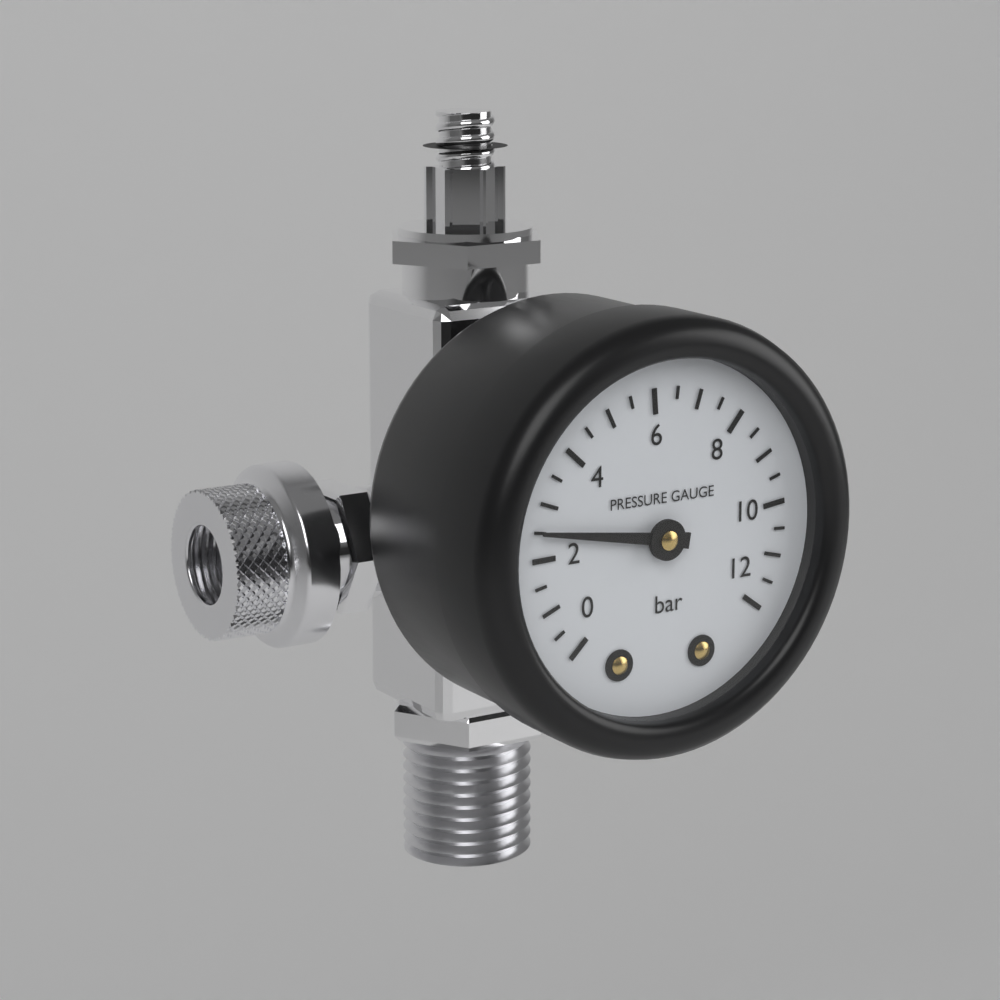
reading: 2.5 bar
